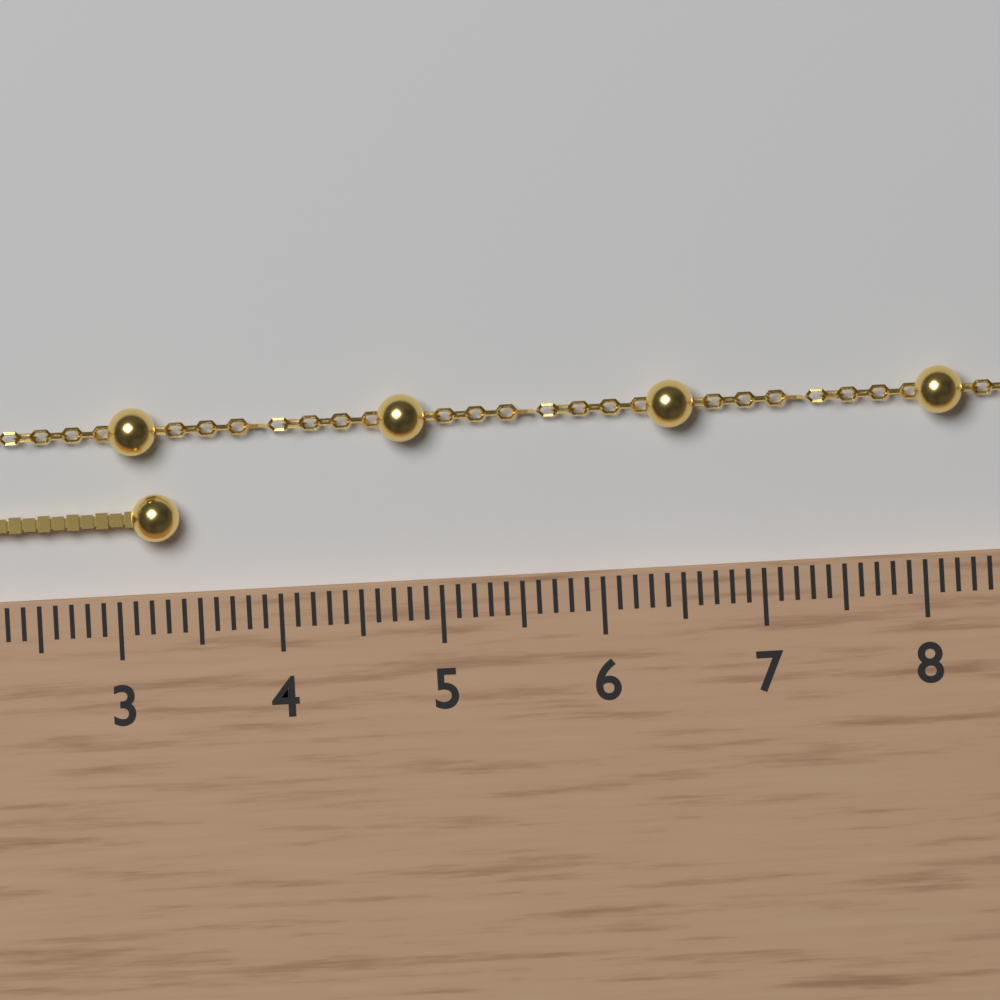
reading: 3.4 cm
